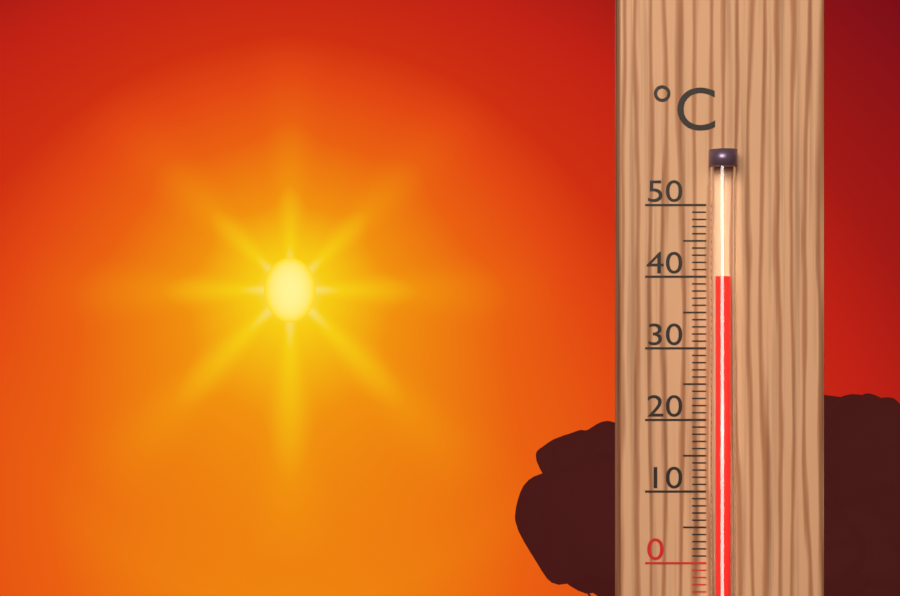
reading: 40 °C
